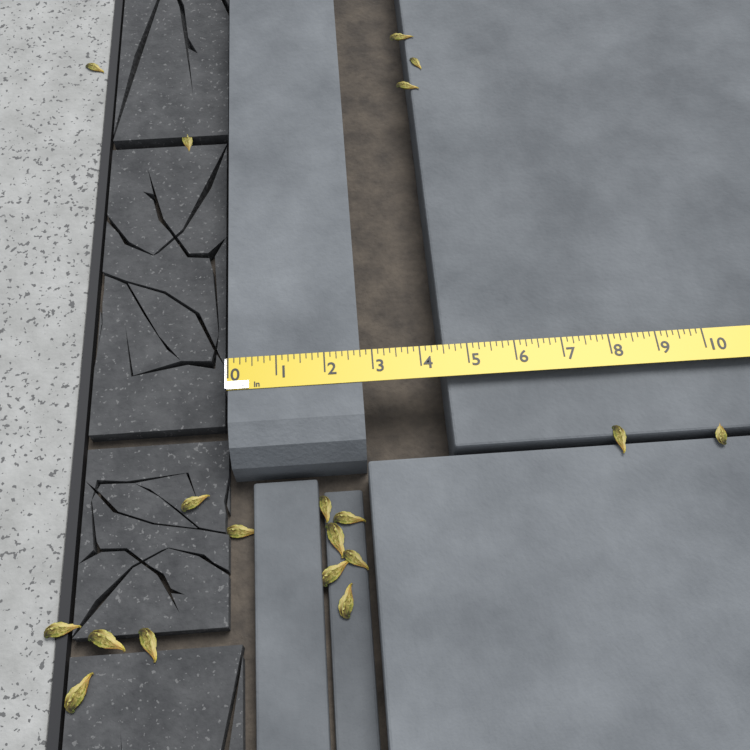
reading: 2.750 in
